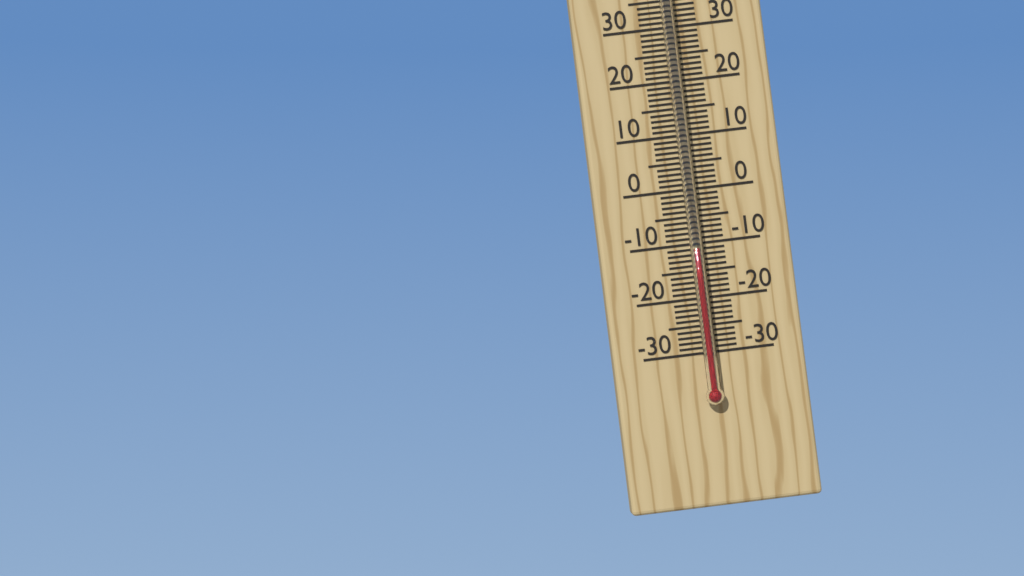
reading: -11 °C
